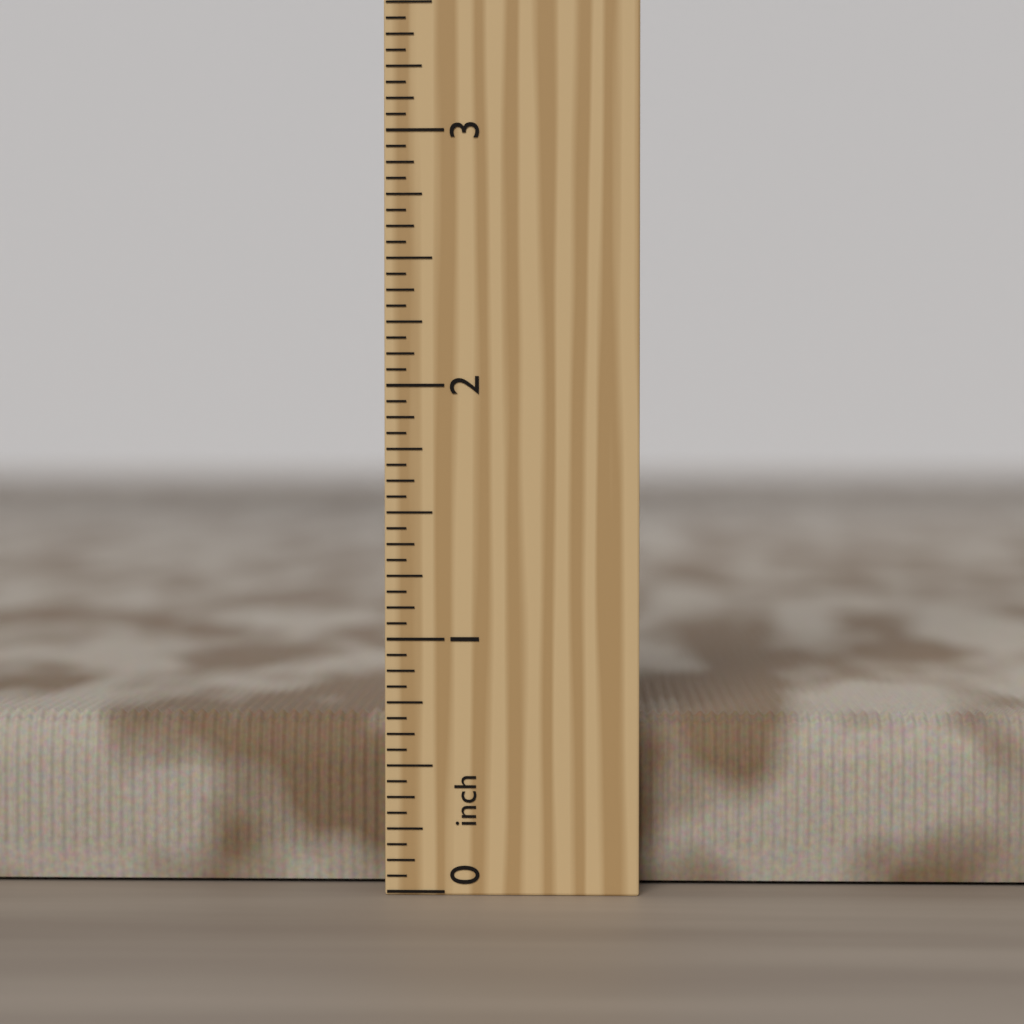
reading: 0.6875 inch
